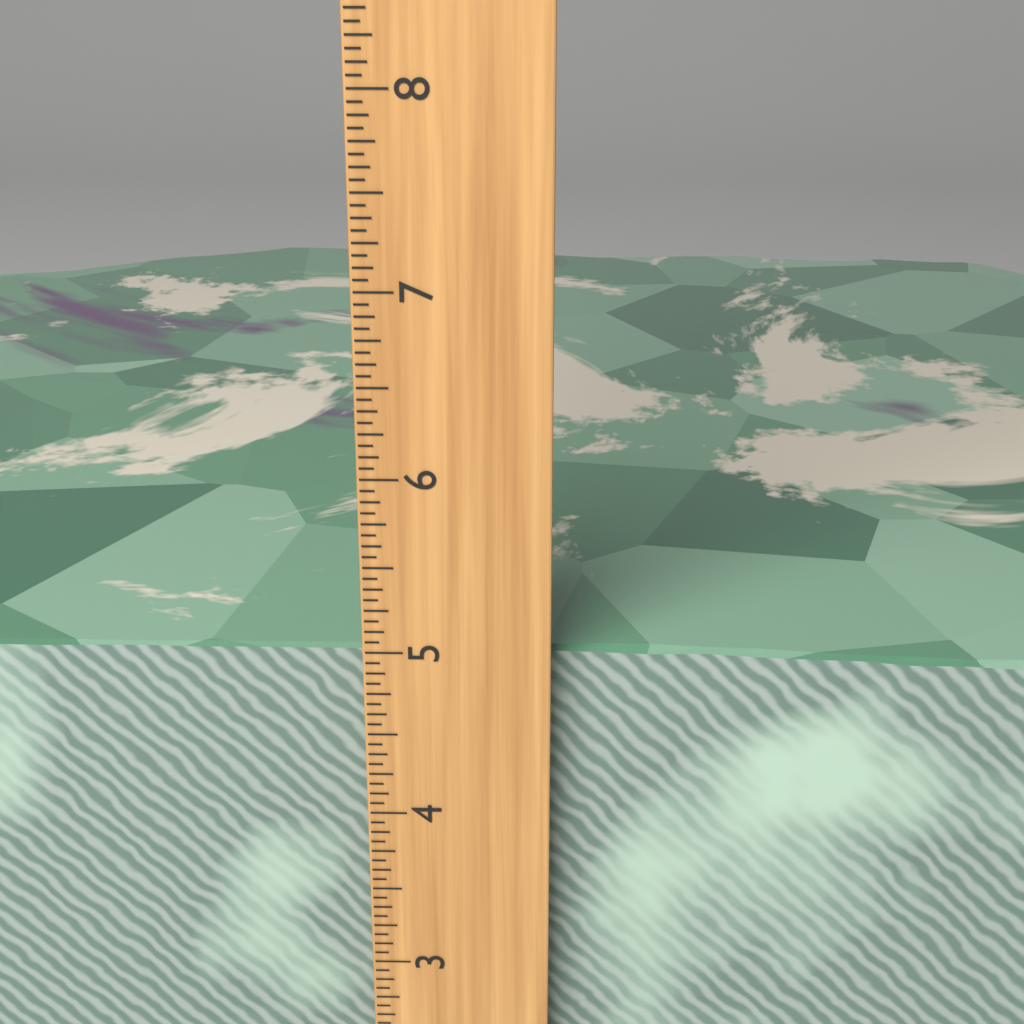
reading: 4.9375 inch
